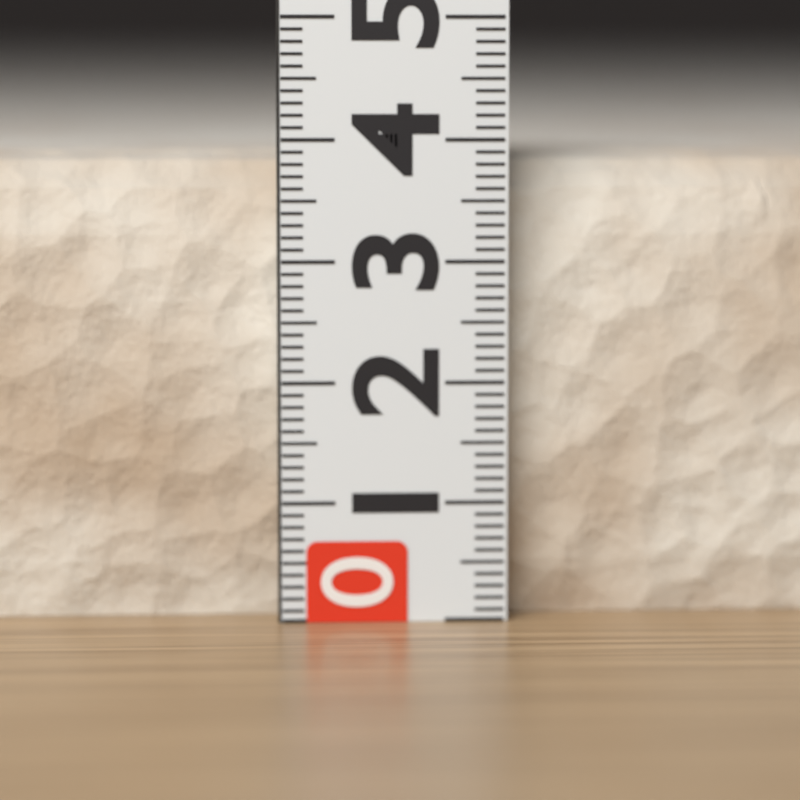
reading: 3.9 (no unit)
